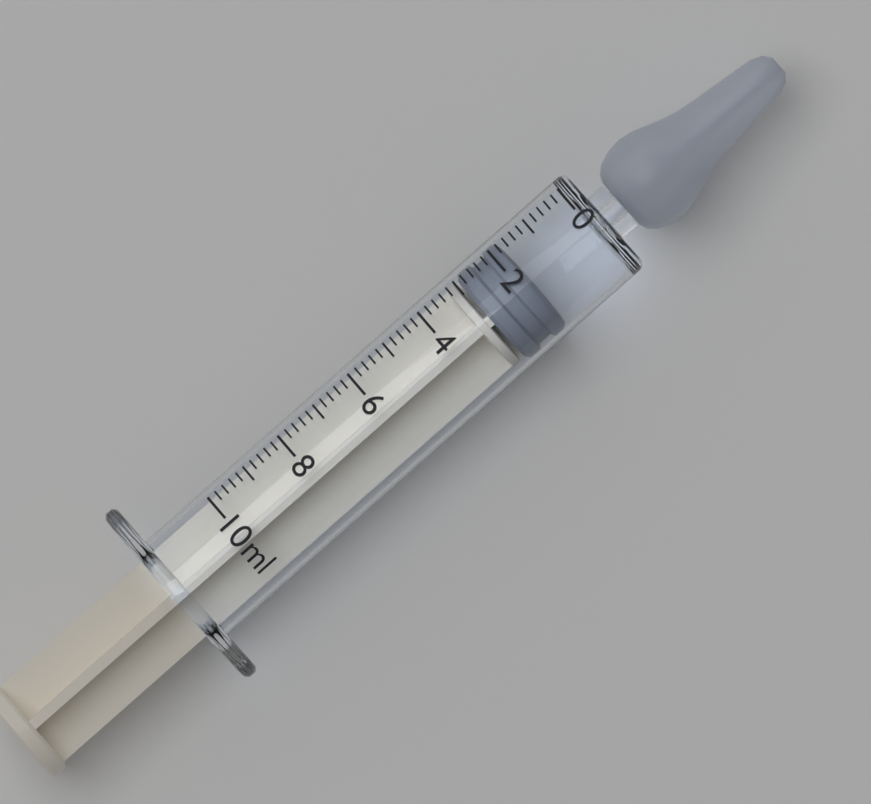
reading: 1.8 ml
